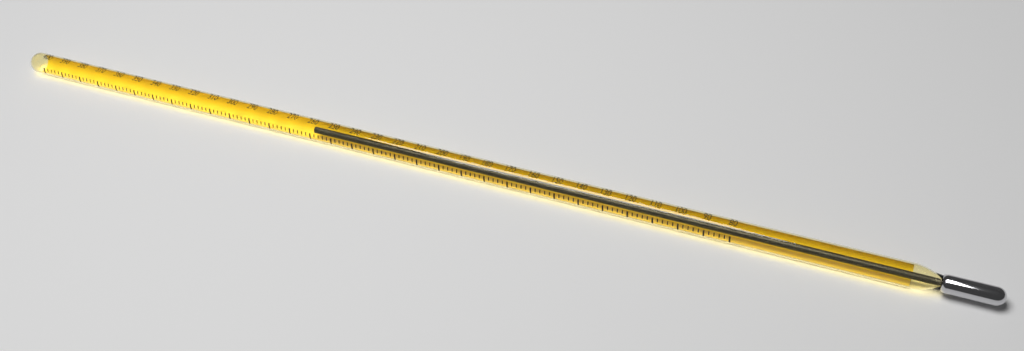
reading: 260 (no unit)
